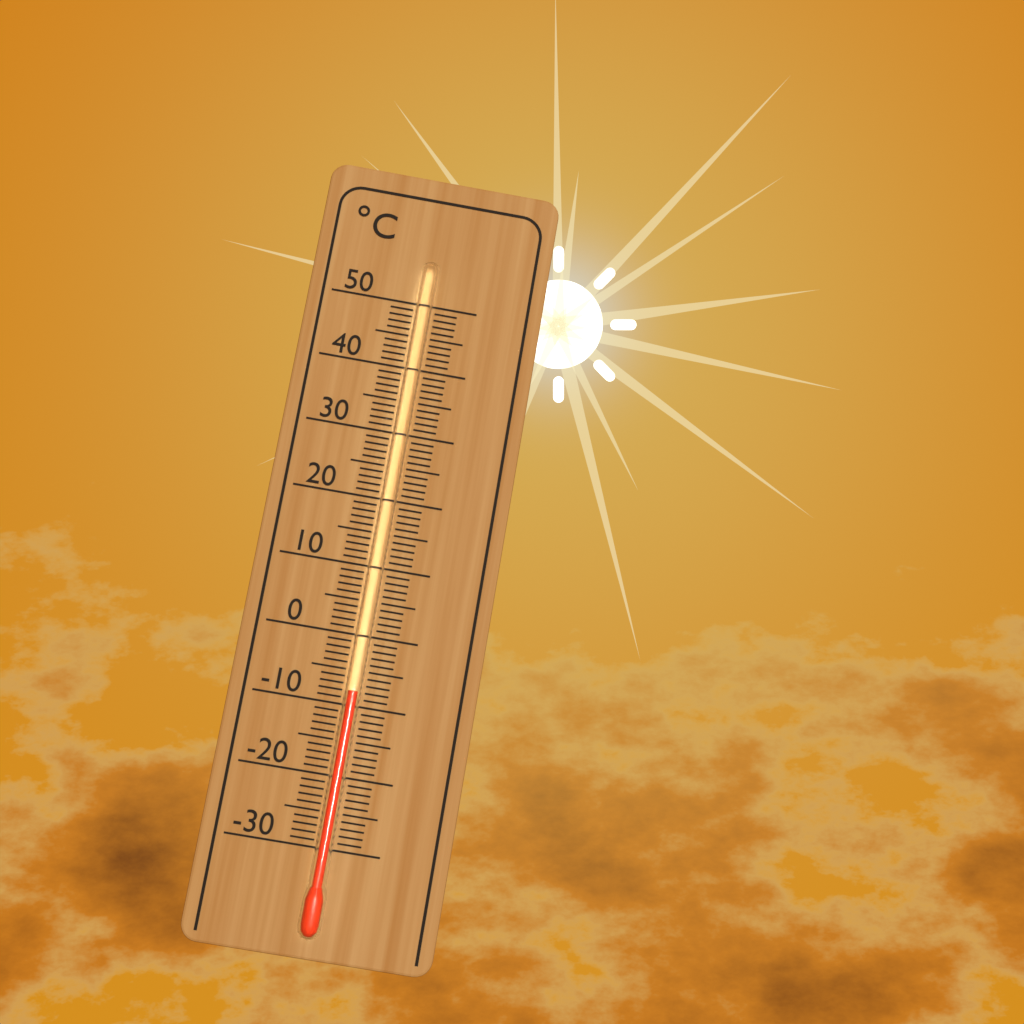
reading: -8 °C
